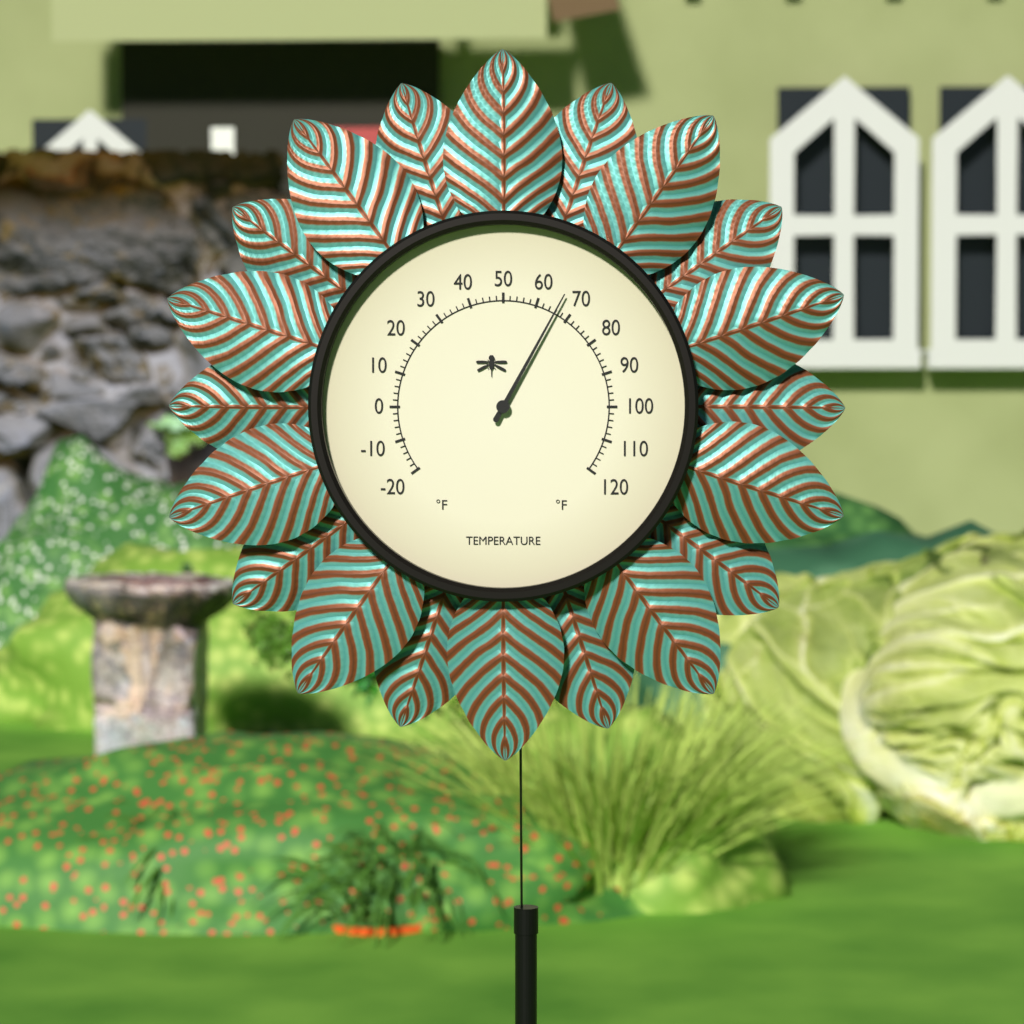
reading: 66 °F
